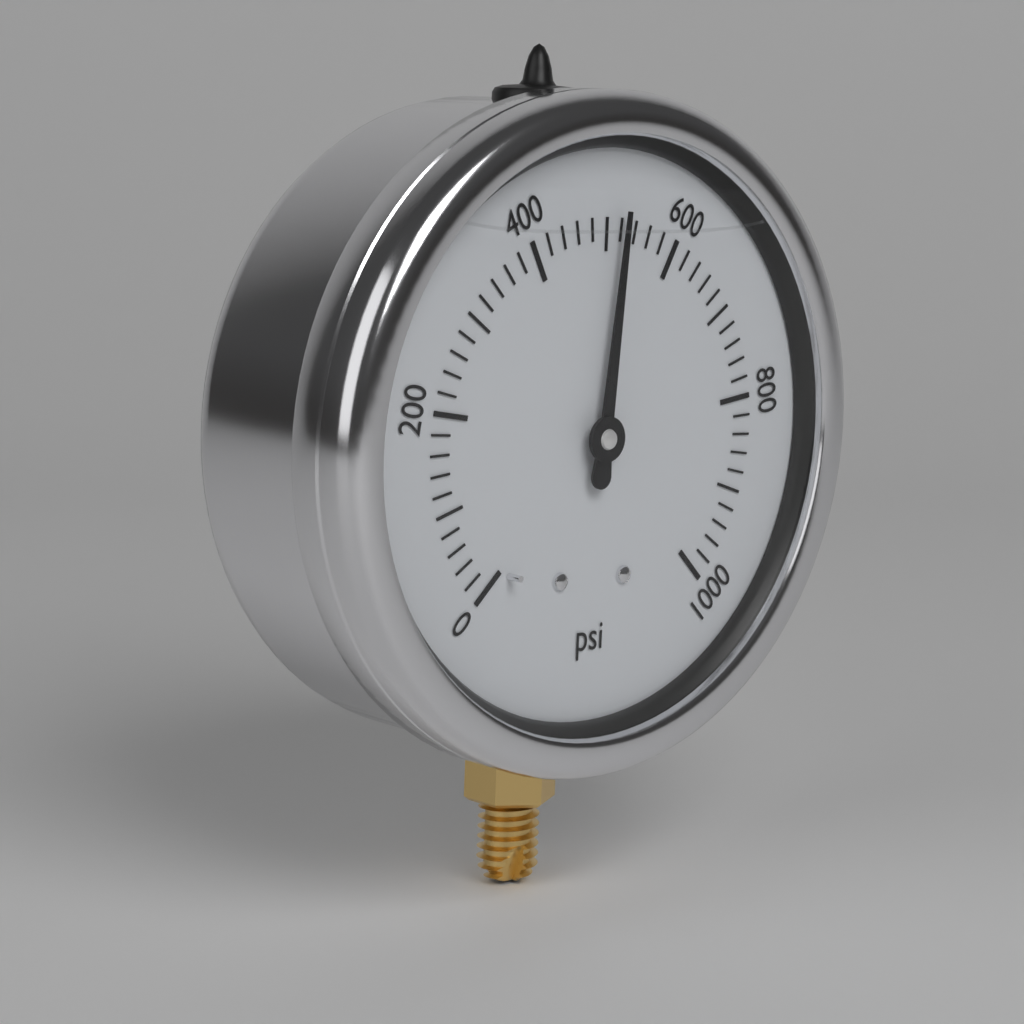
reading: 520 psi
